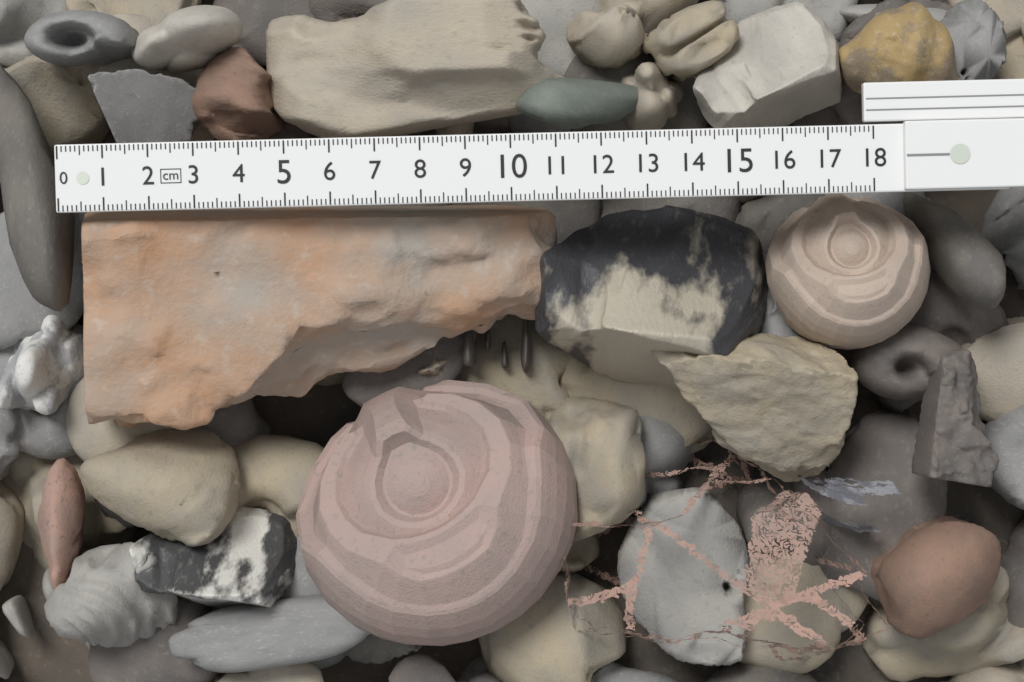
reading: 11.2 cm
